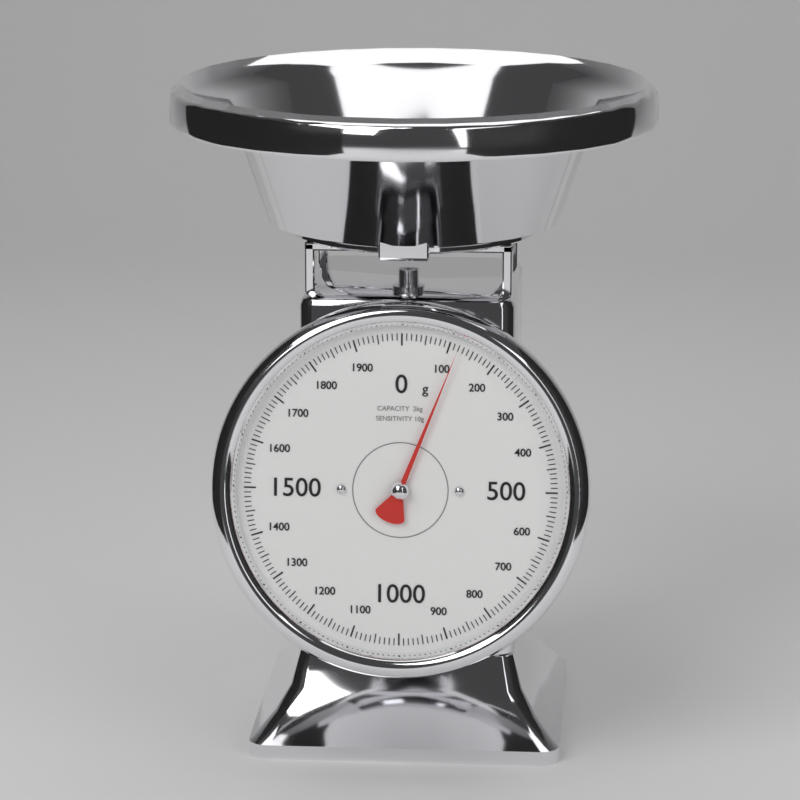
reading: 120 g
